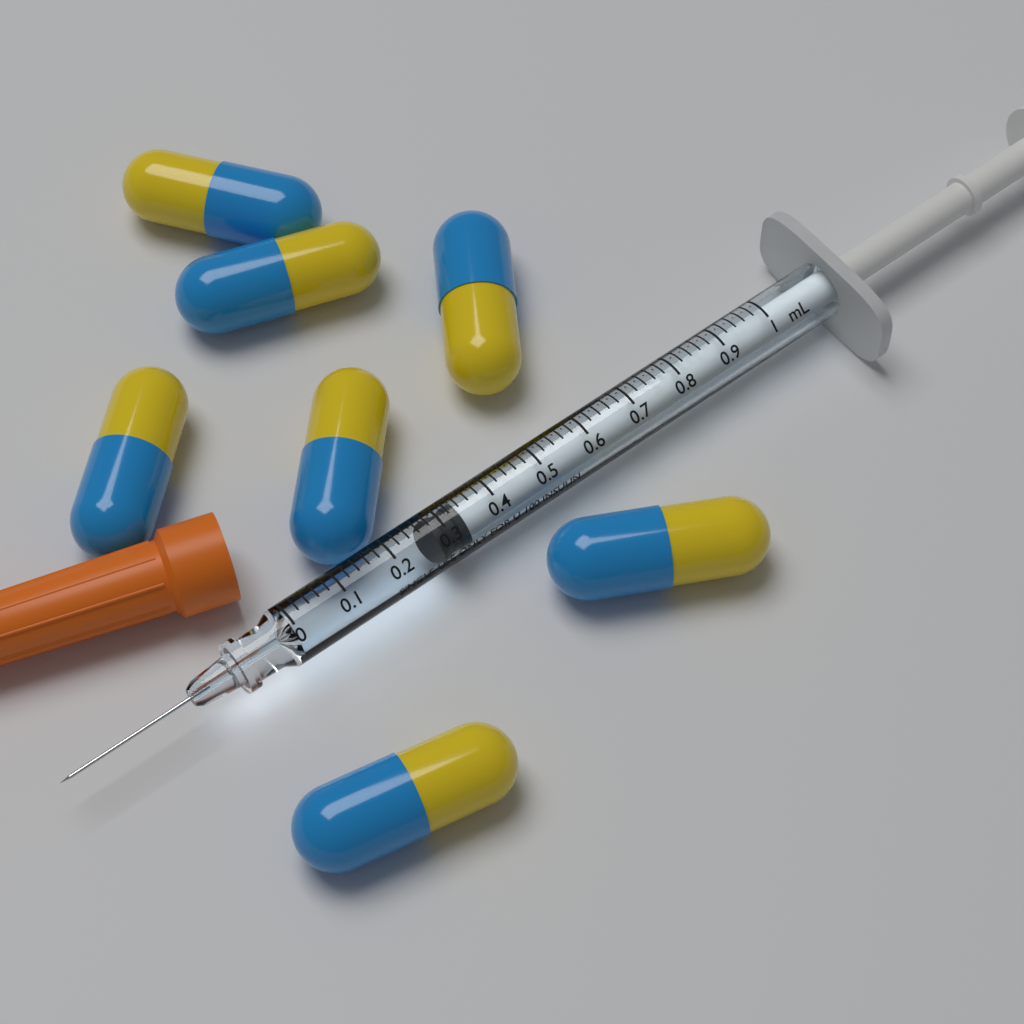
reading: 0.28 mL
